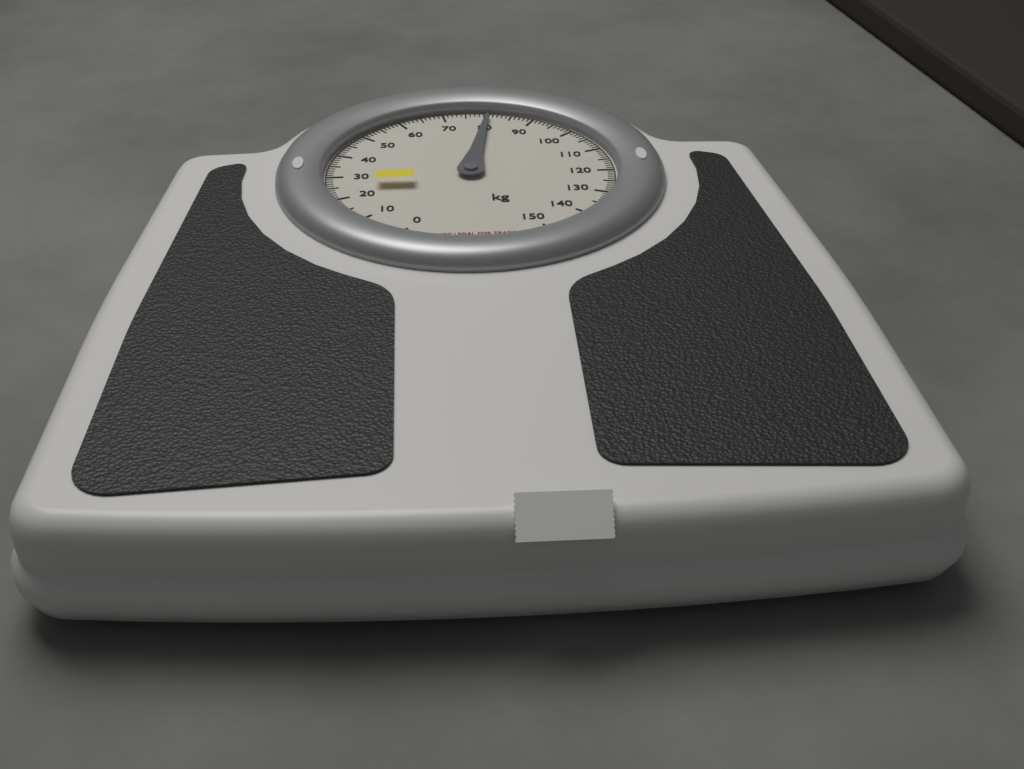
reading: 80 kg
